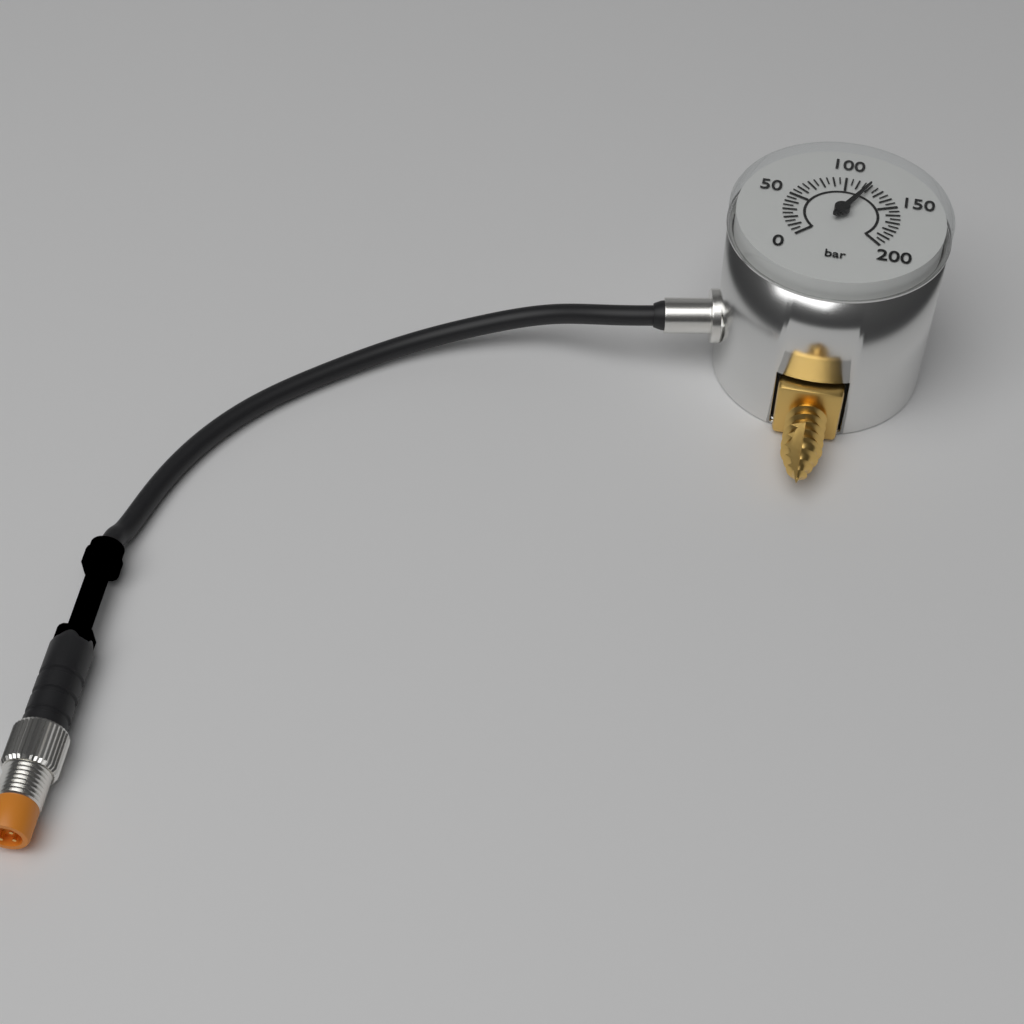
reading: 120 bar
